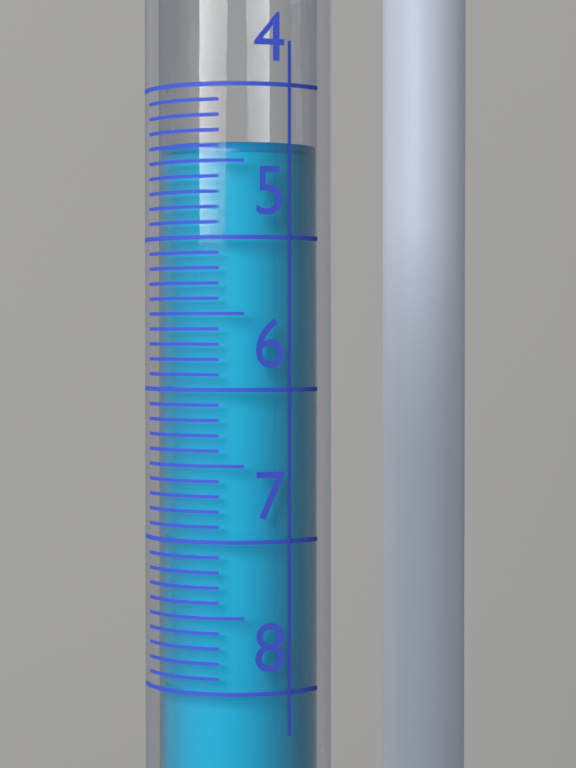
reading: 4.4 (no unit)
